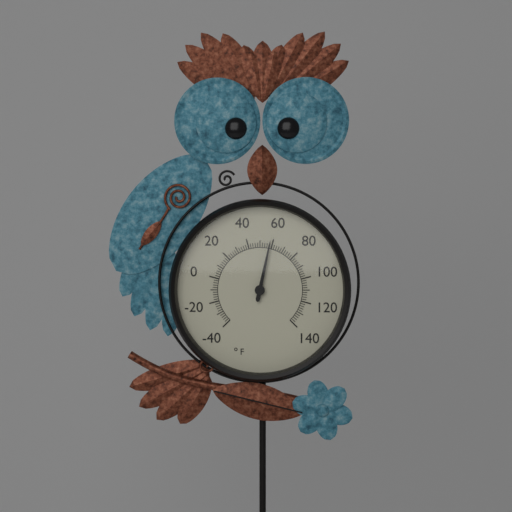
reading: 58 °F
